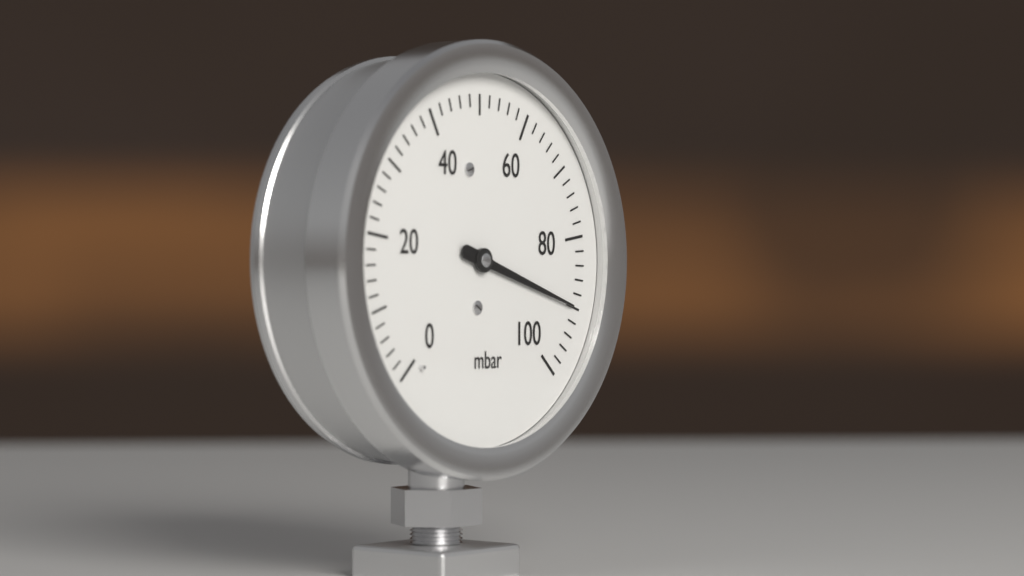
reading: 90 mbar
